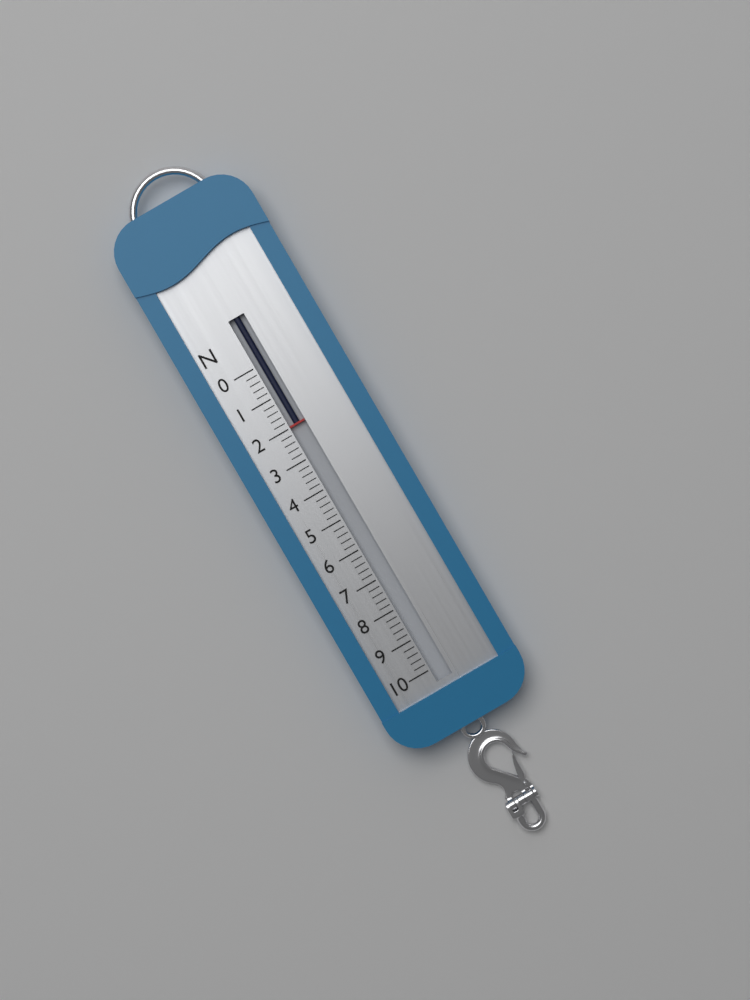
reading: 2.0 N
